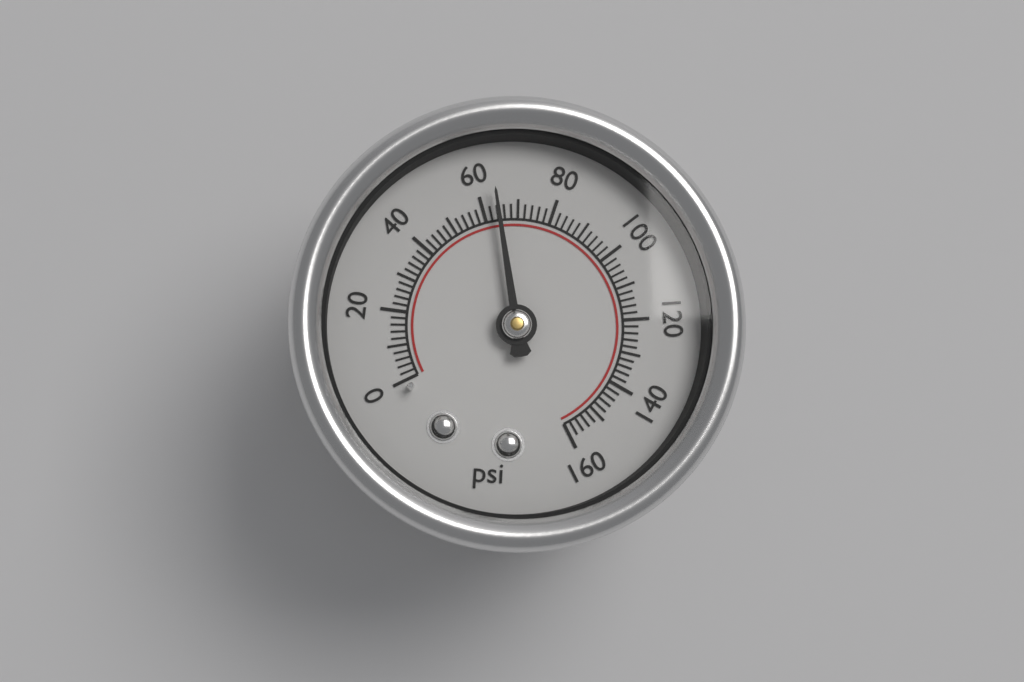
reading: 64 psi
